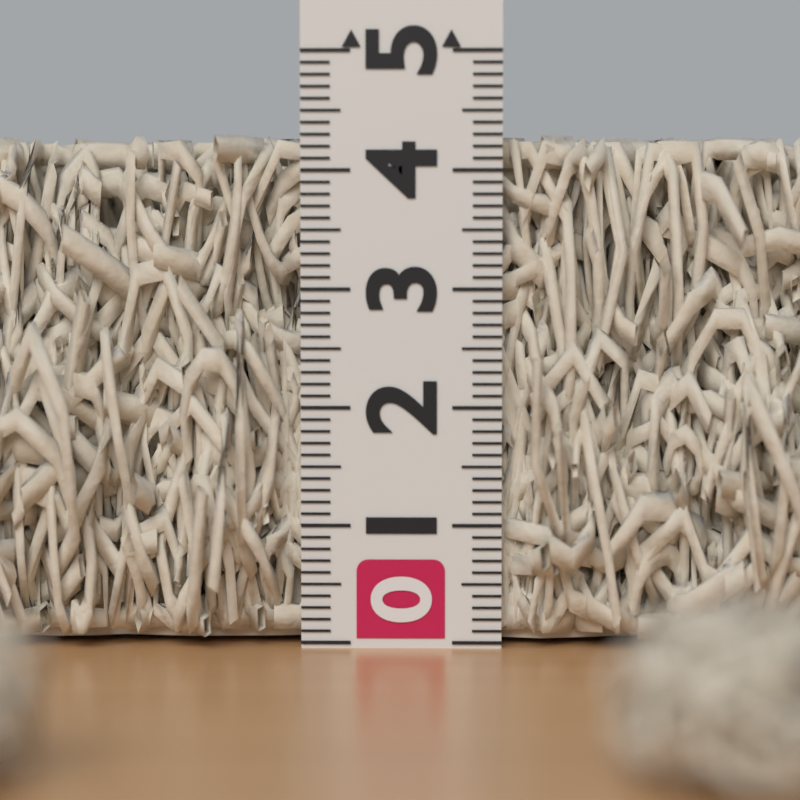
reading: 4.3 (no unit)
